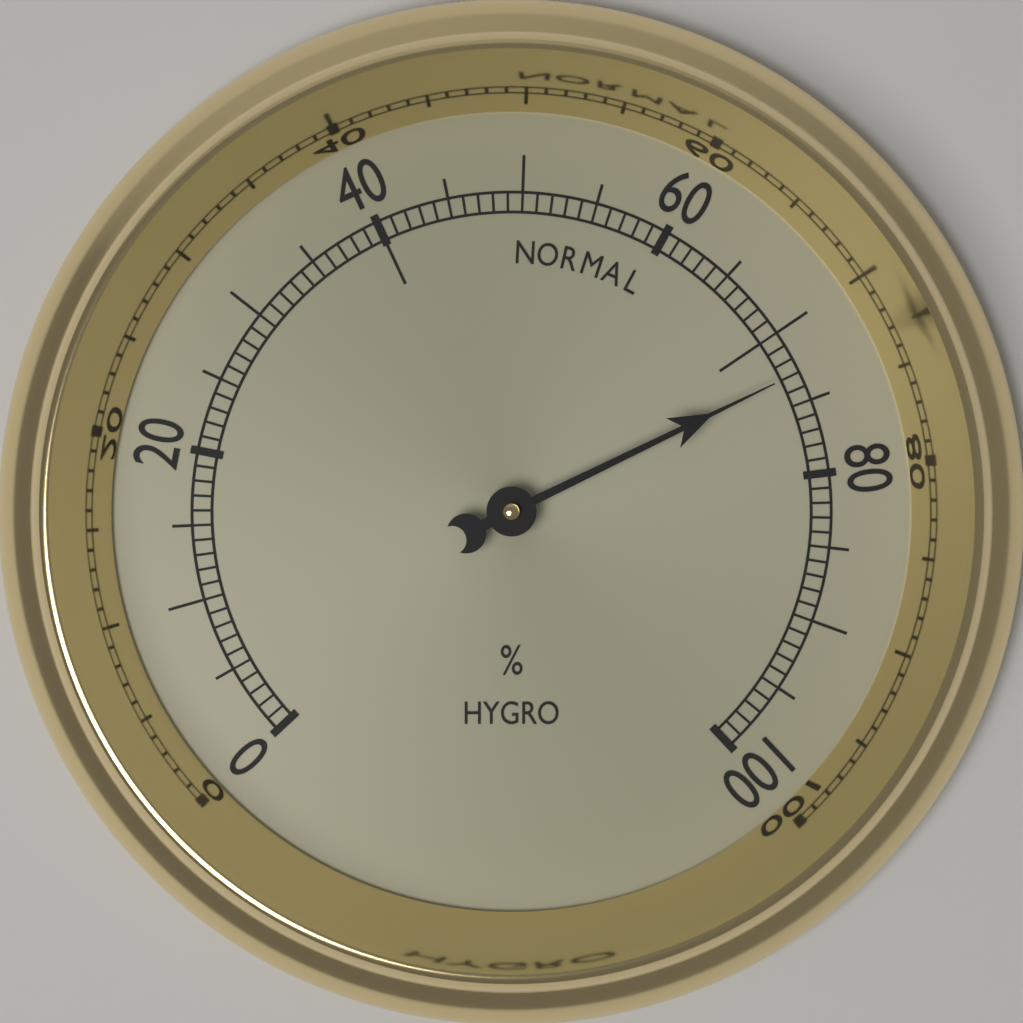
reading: 73 %
